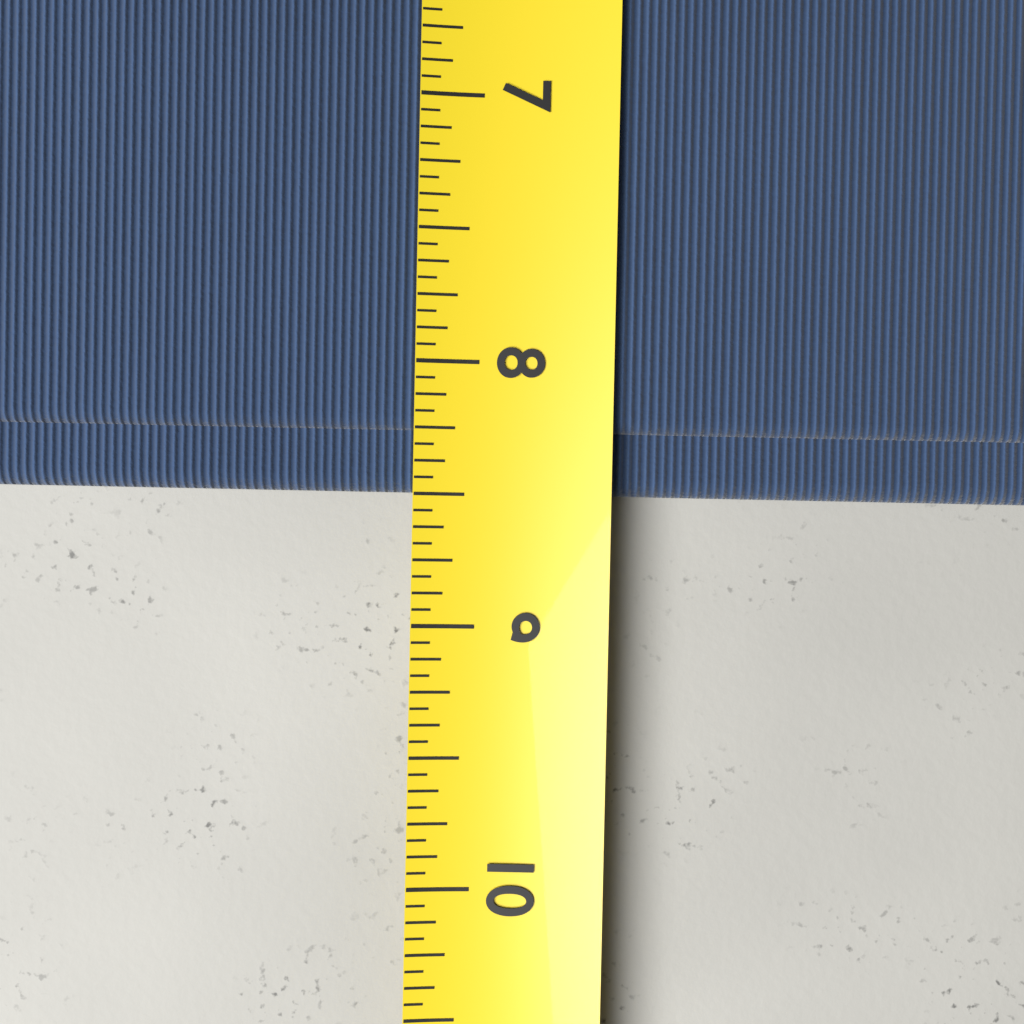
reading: 8.5000 (no unit)
